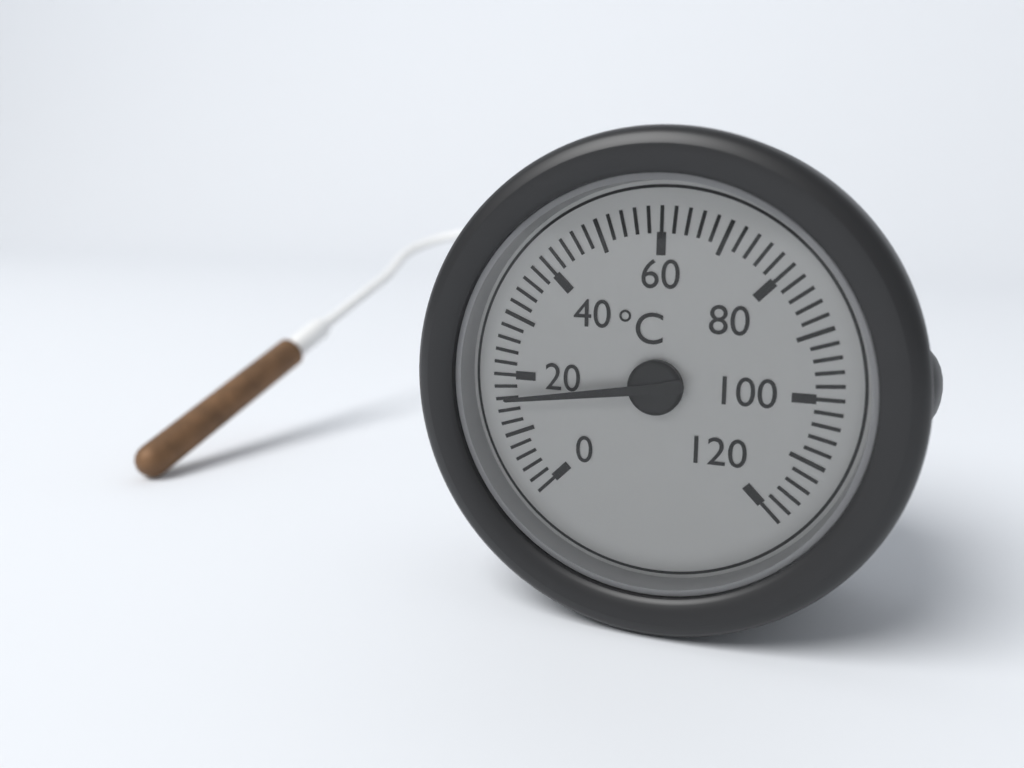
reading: 16 °C
